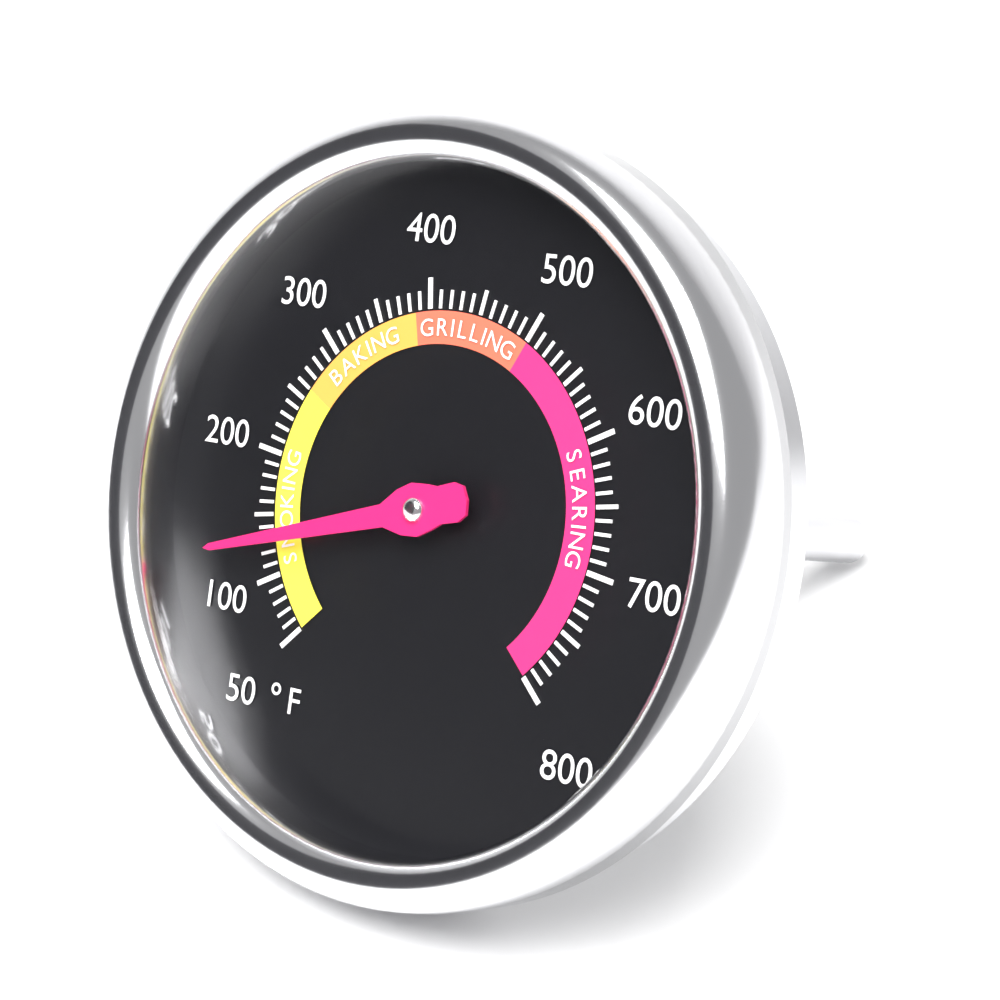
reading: 130 °F
